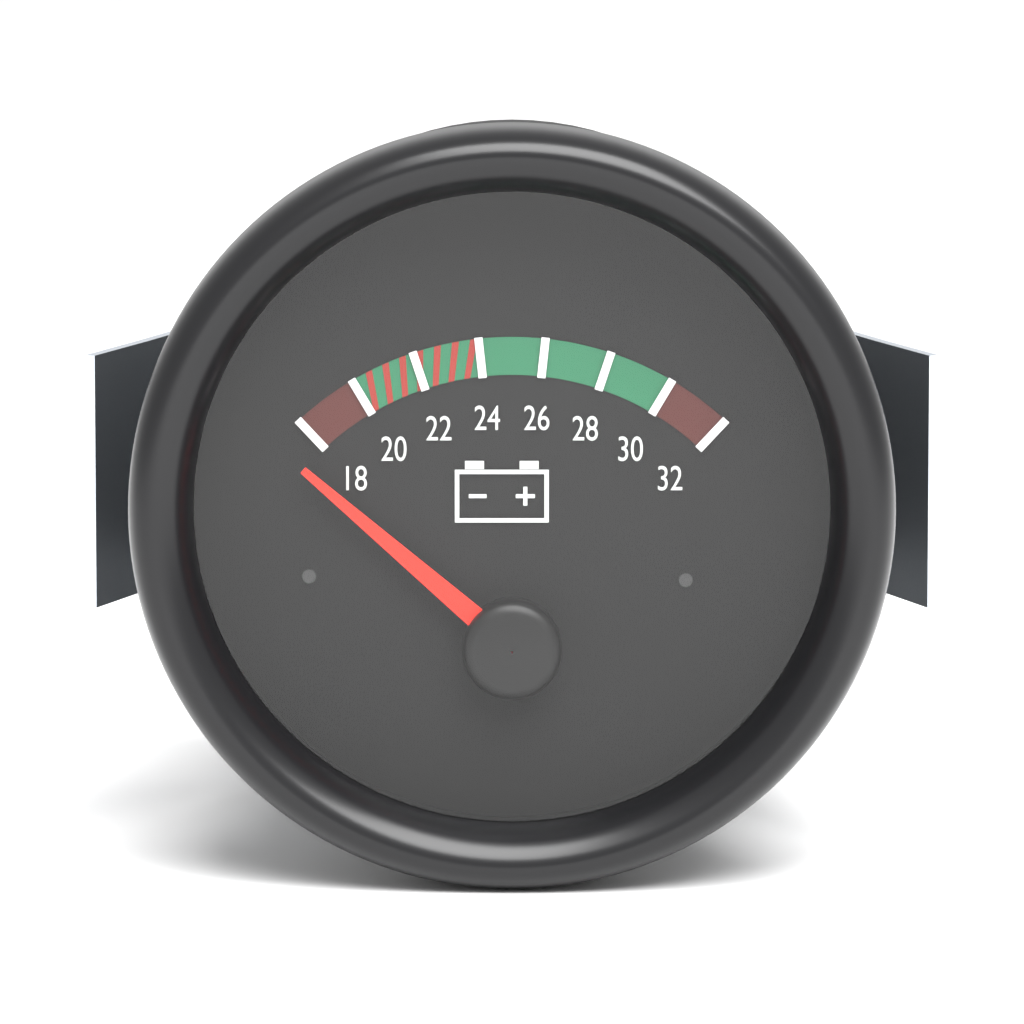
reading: 17 (no unit)
